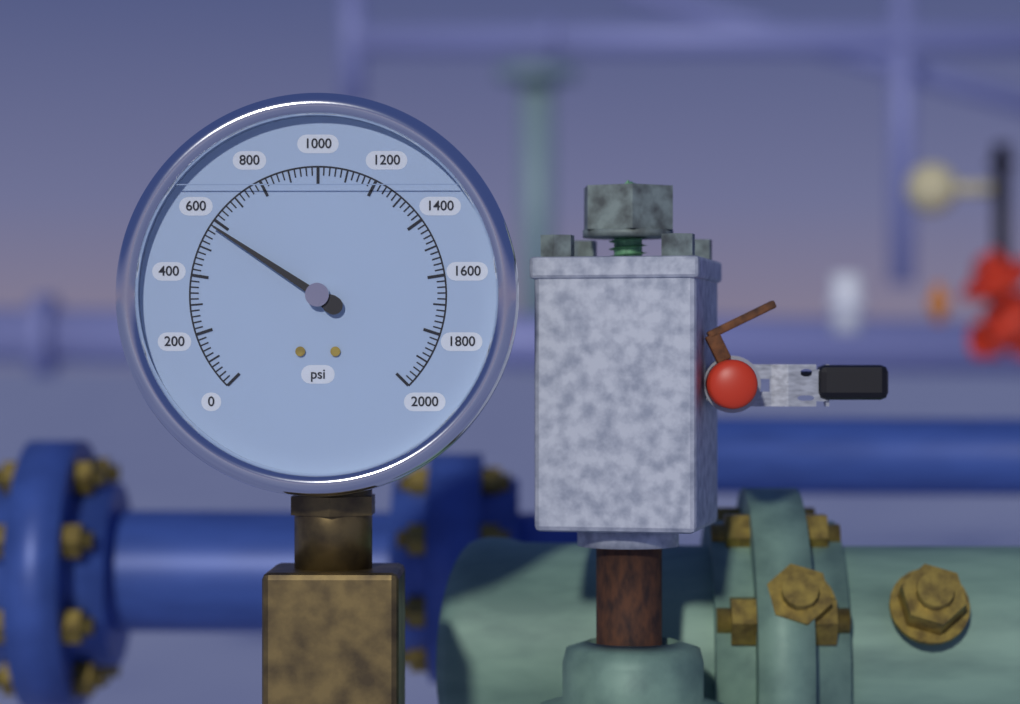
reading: 580 psi
